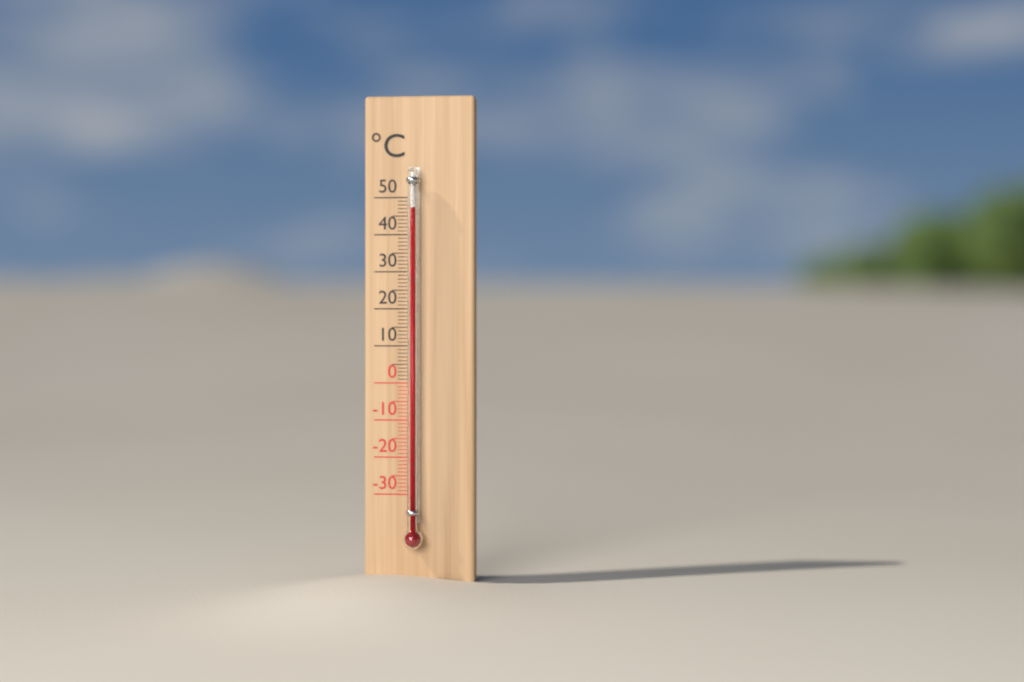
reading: 47 °C
